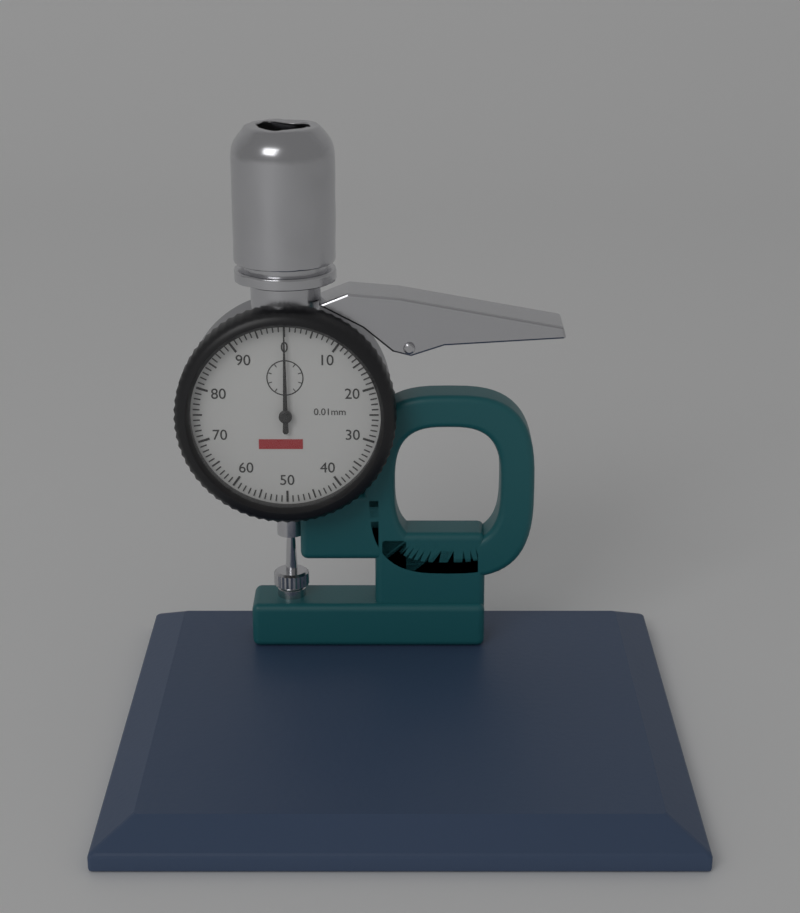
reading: 0.00 mm
